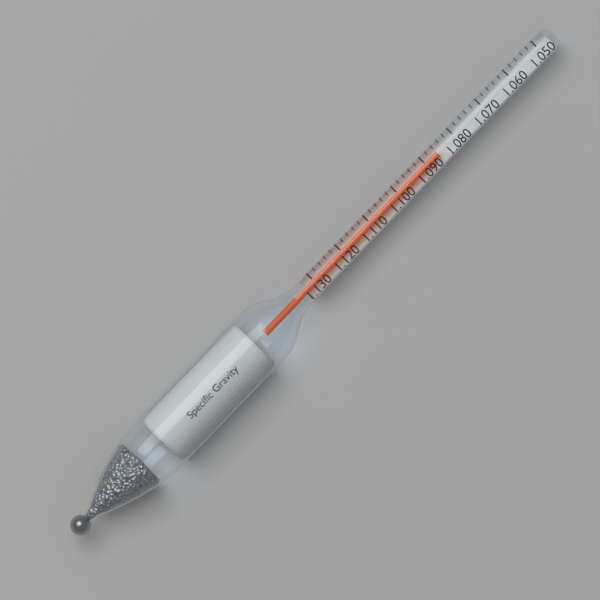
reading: 1.086 (no unit)
